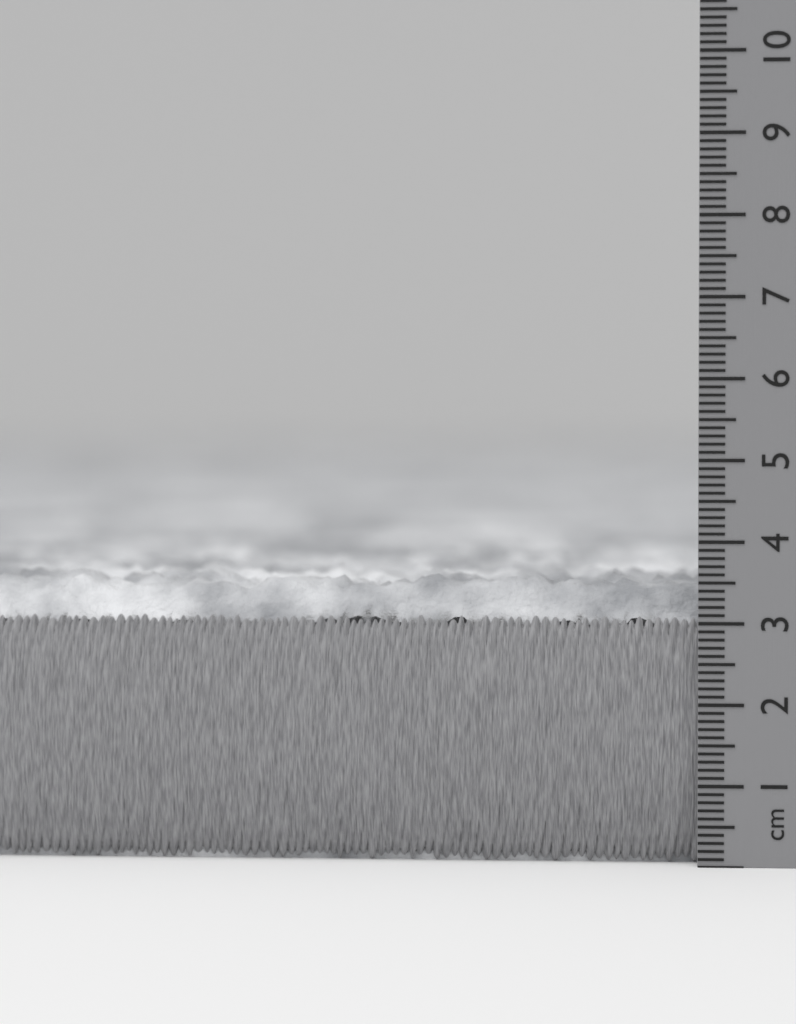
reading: 3.6 cm
